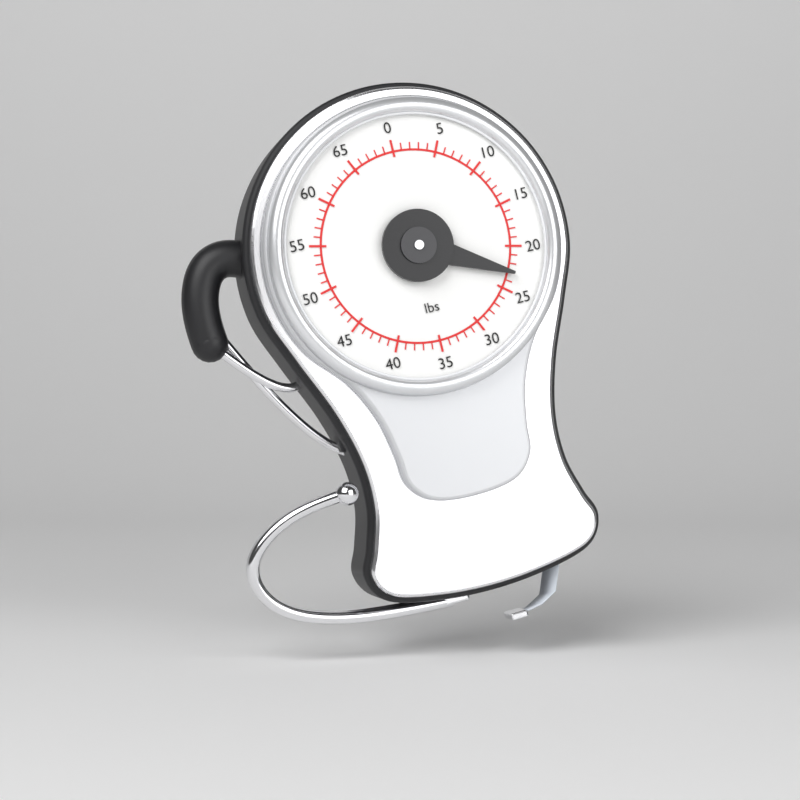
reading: 23 lbs
